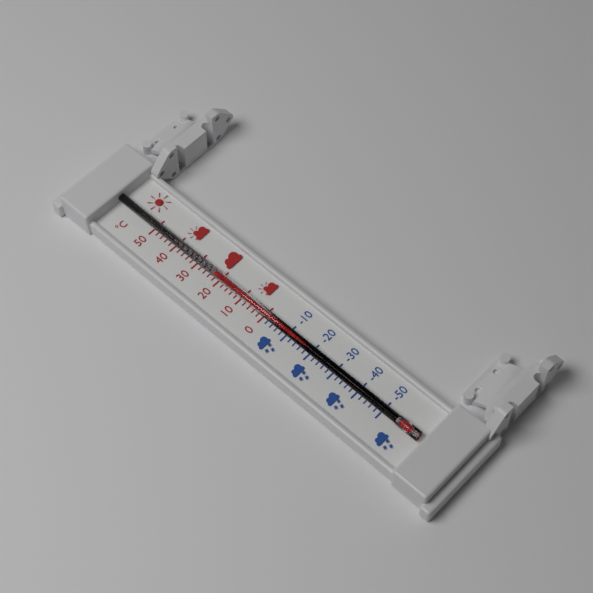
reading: 22 °C
